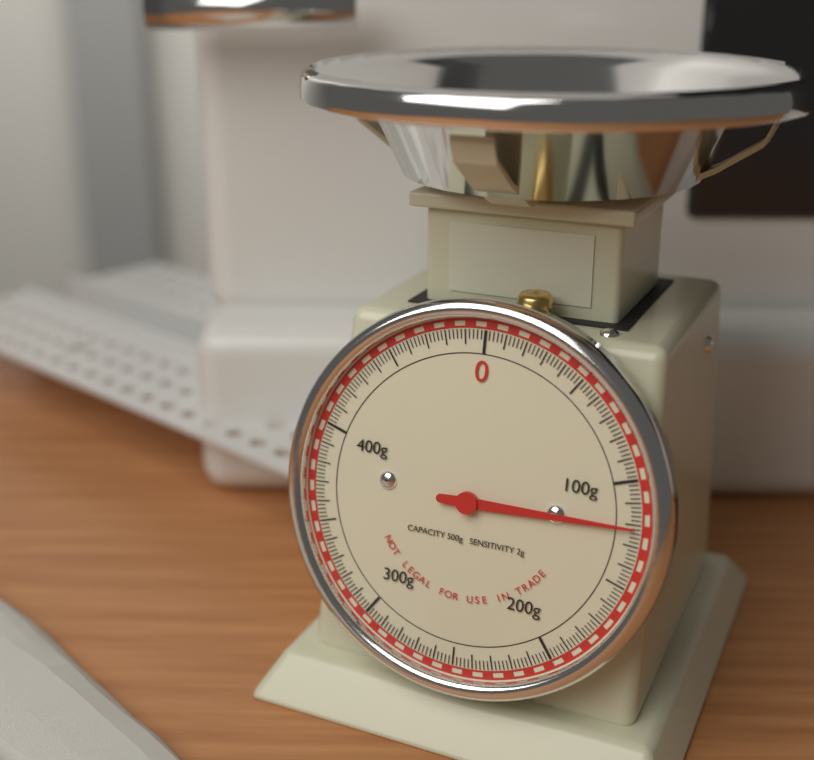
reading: 122 g
